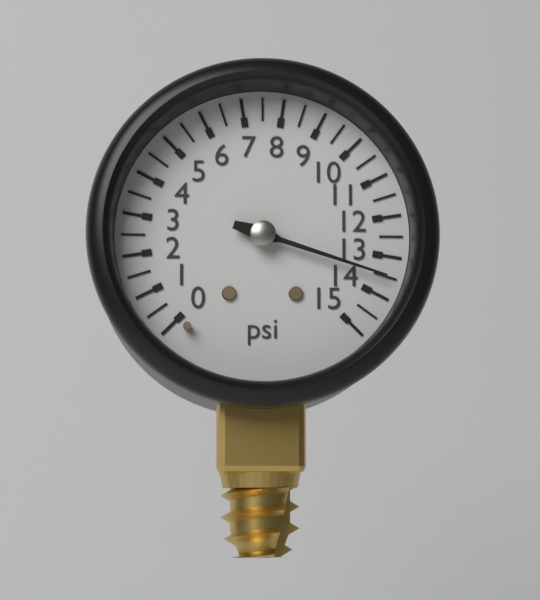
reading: 13.5 psi
